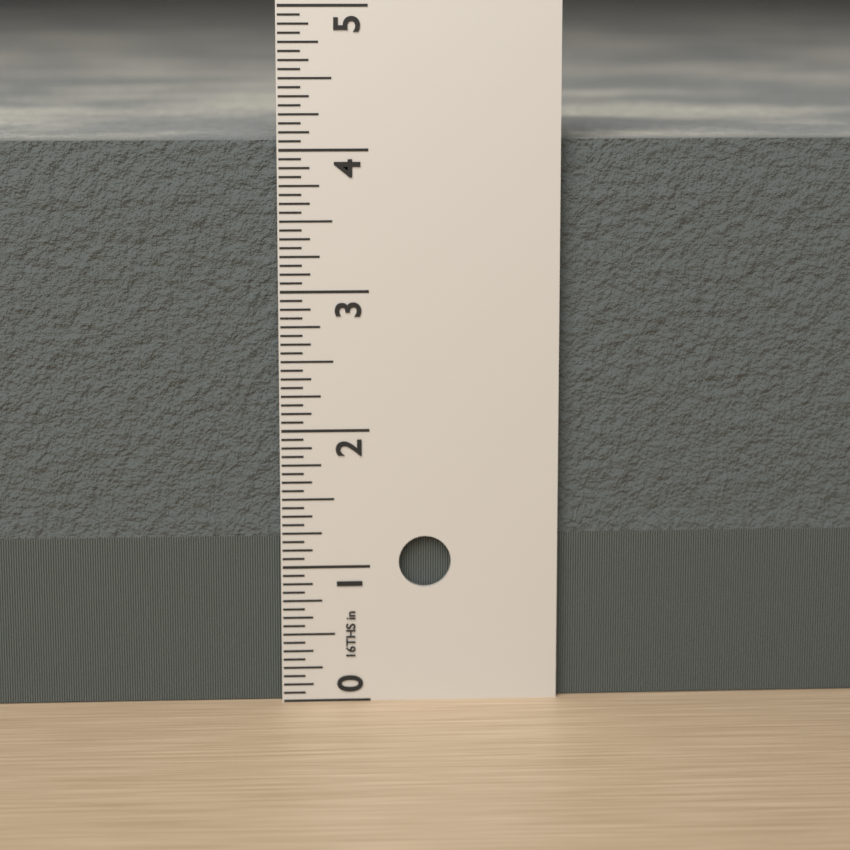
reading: 4.0625 in
